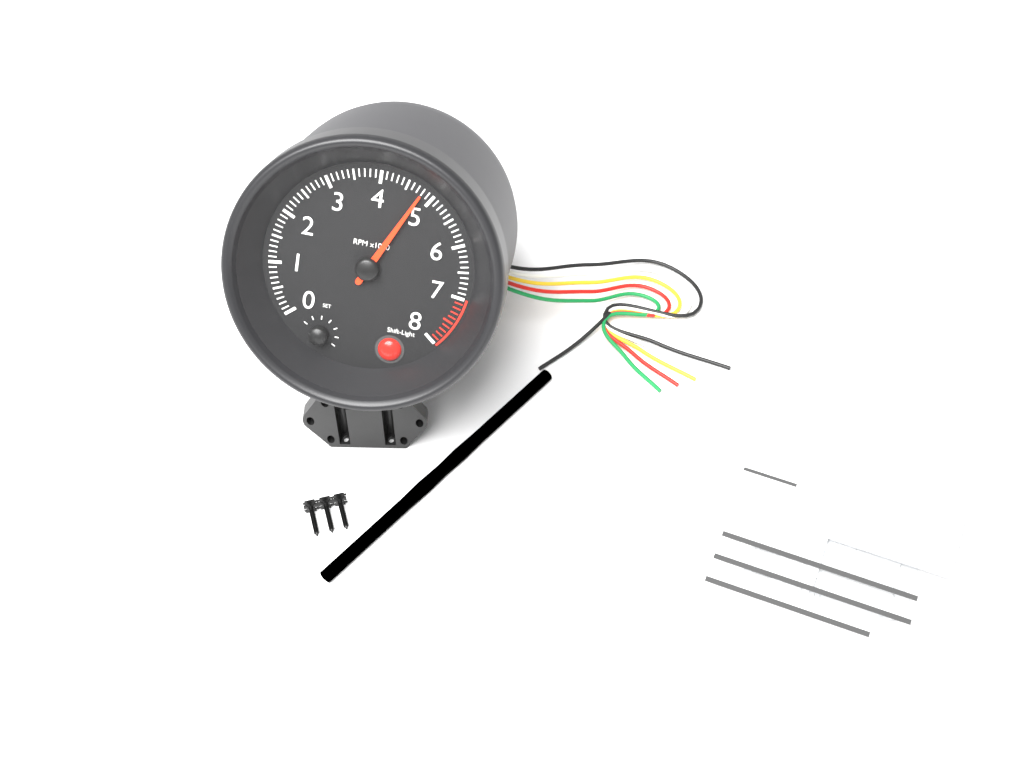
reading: 4800 RPM
